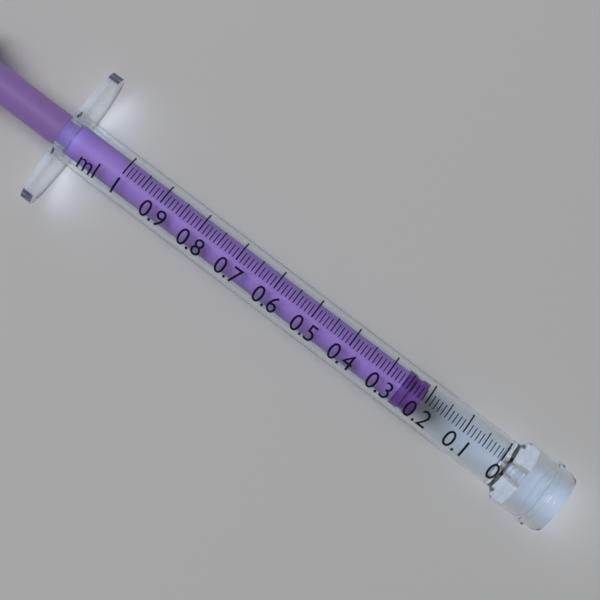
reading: 0.21 ml
